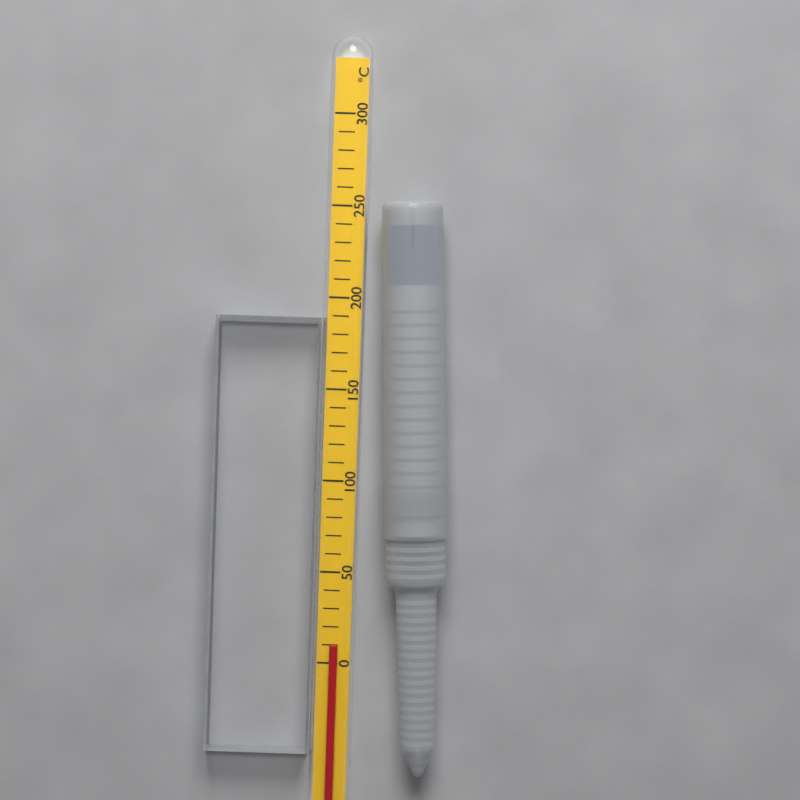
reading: 10 °C
